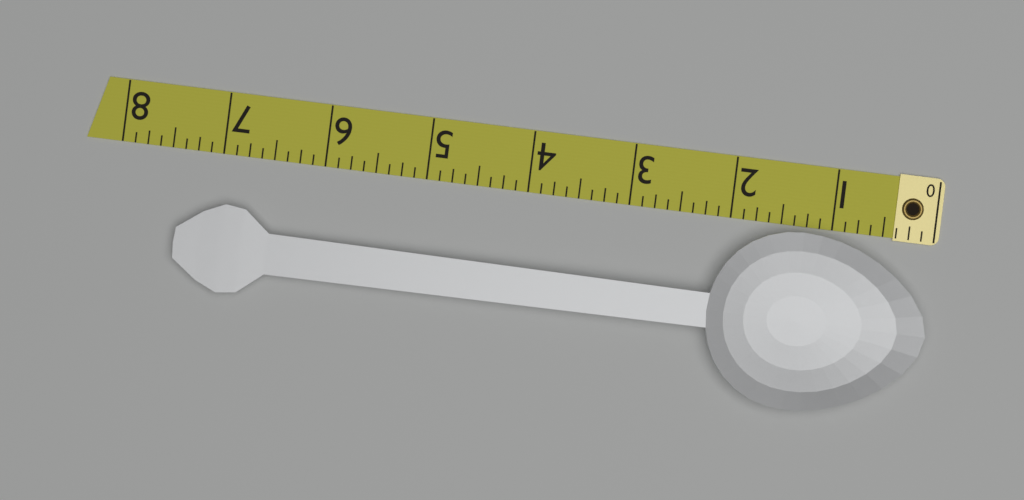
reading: 7.375 (no unit)
